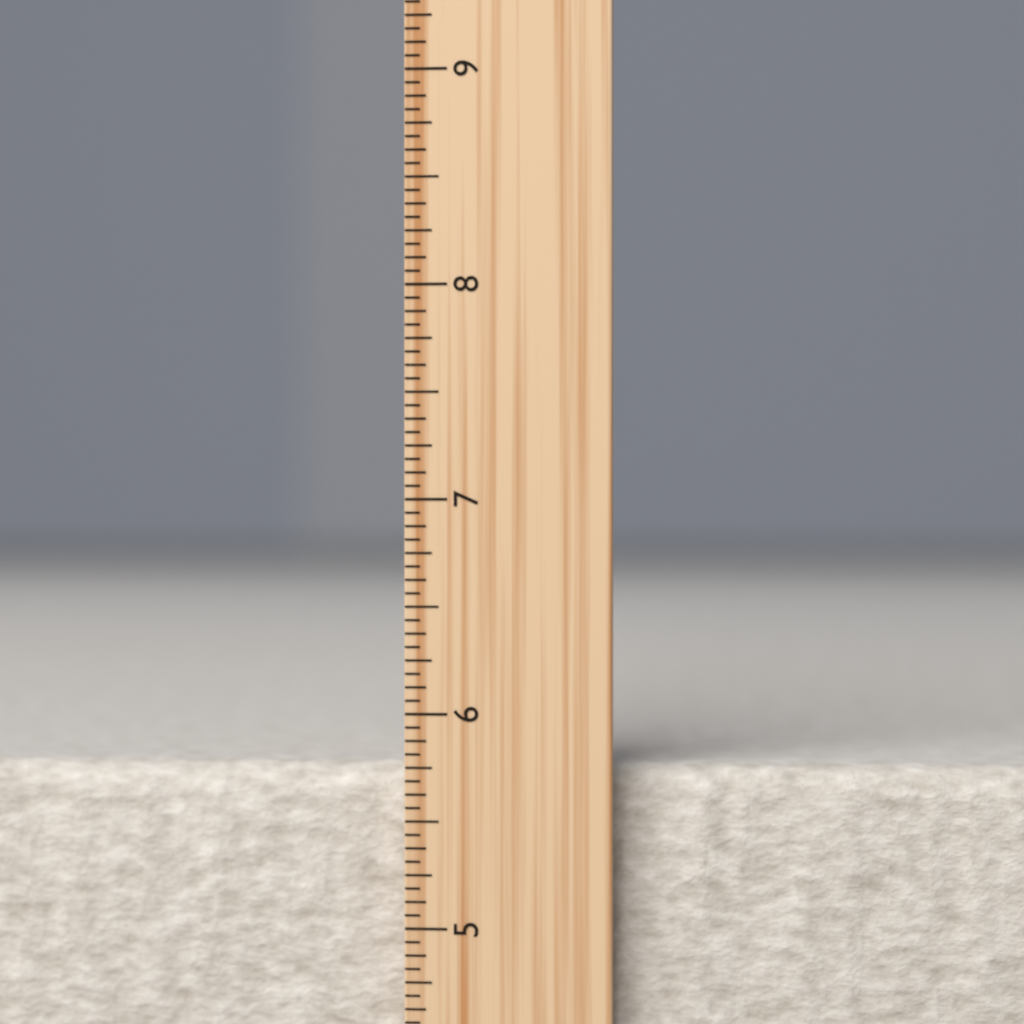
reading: 5.7500 inch
